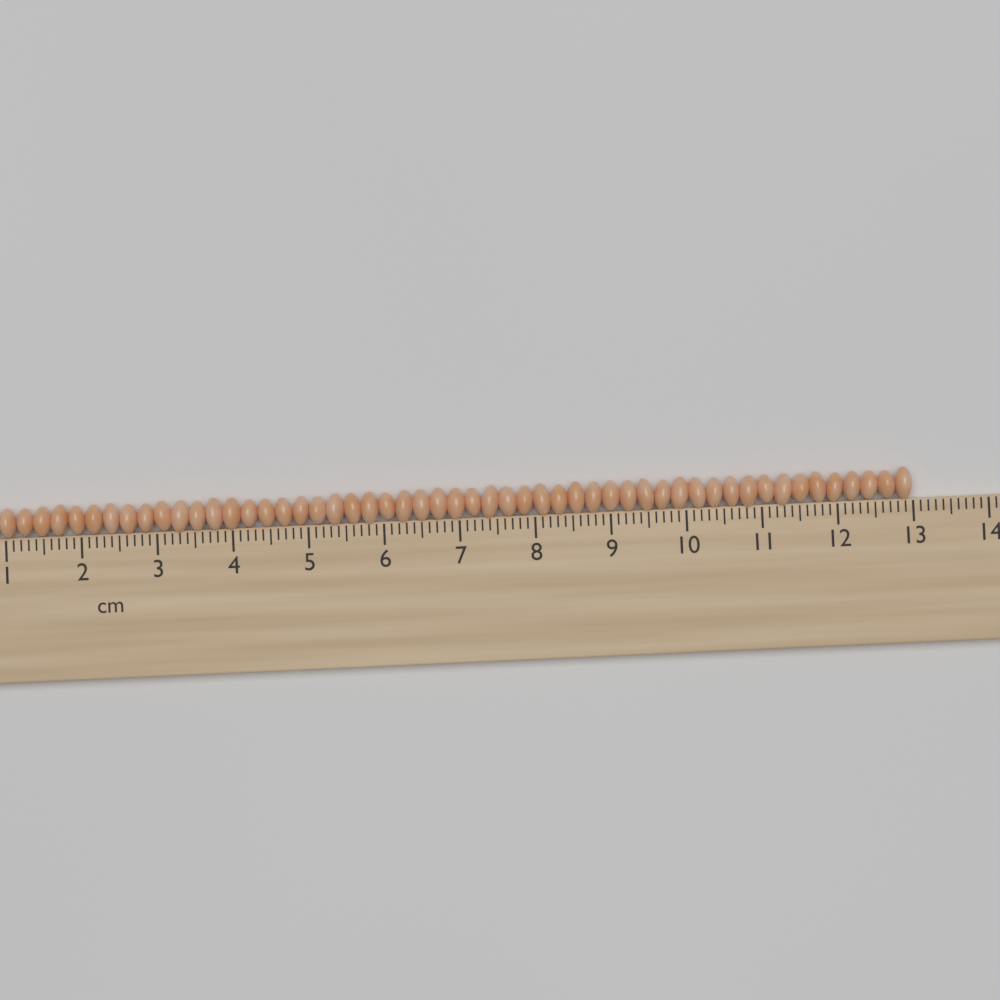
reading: 13.0 cm
